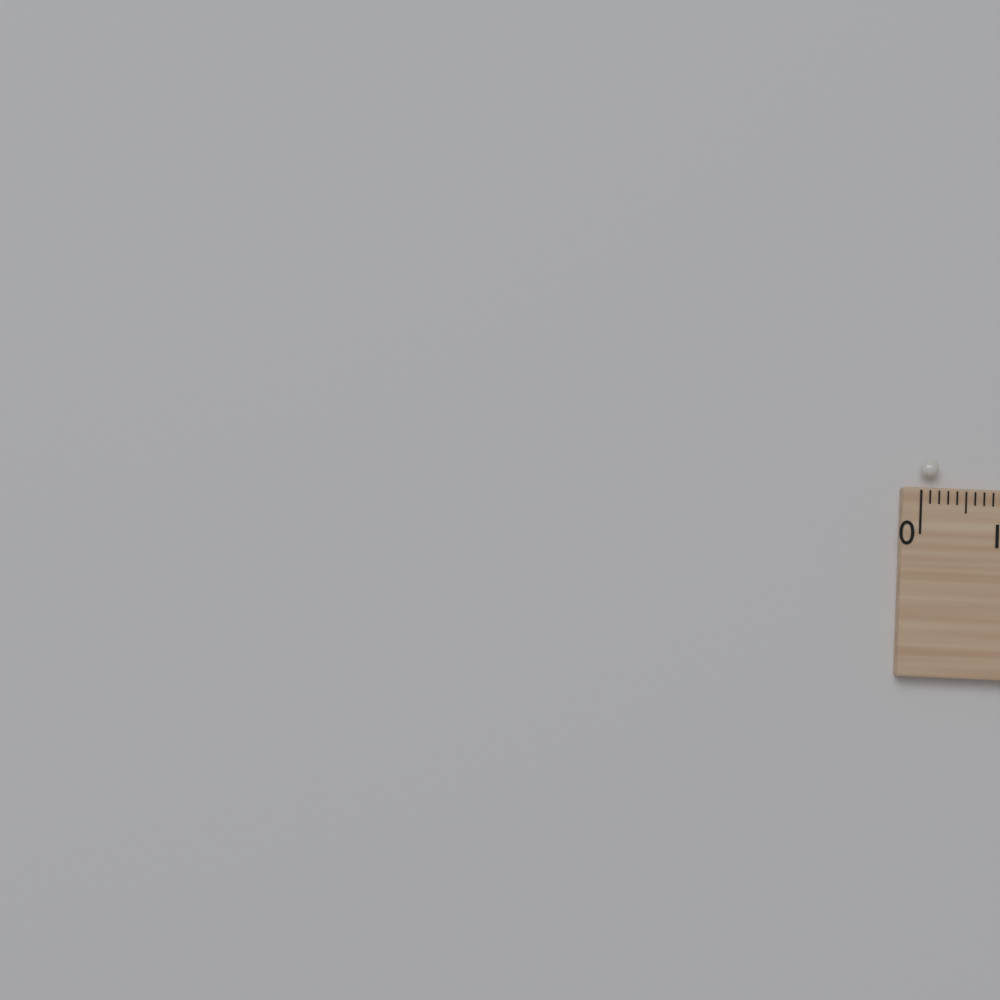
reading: 0.2 cm
